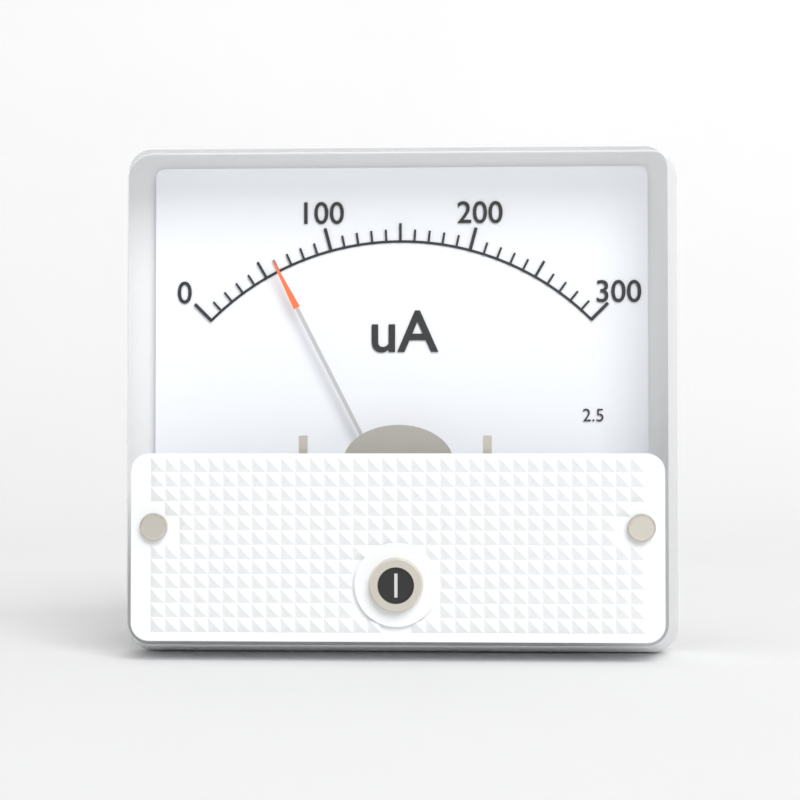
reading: 60 uA
